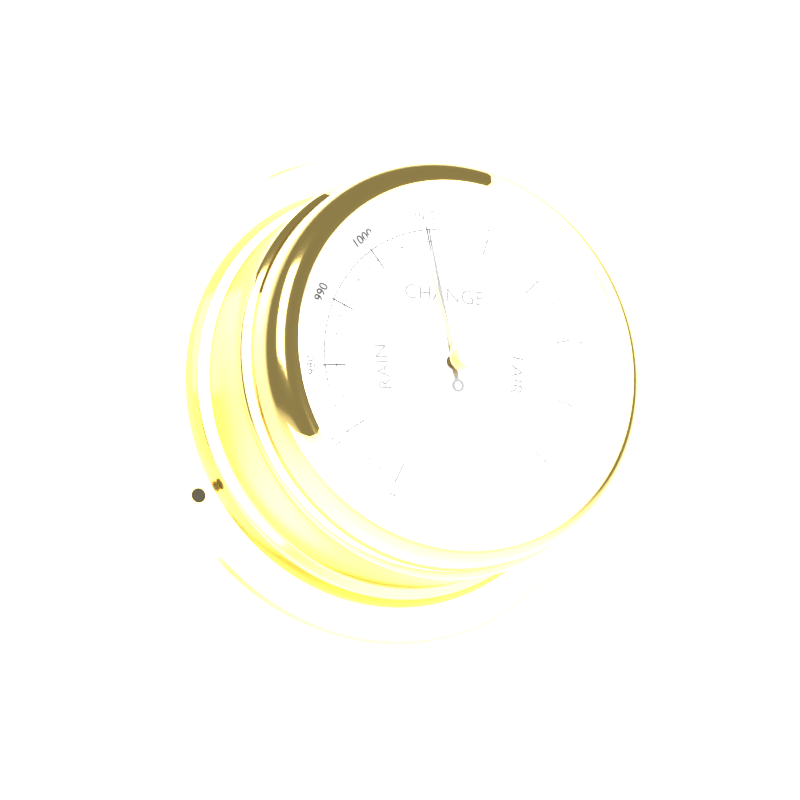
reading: 1010 mbar
